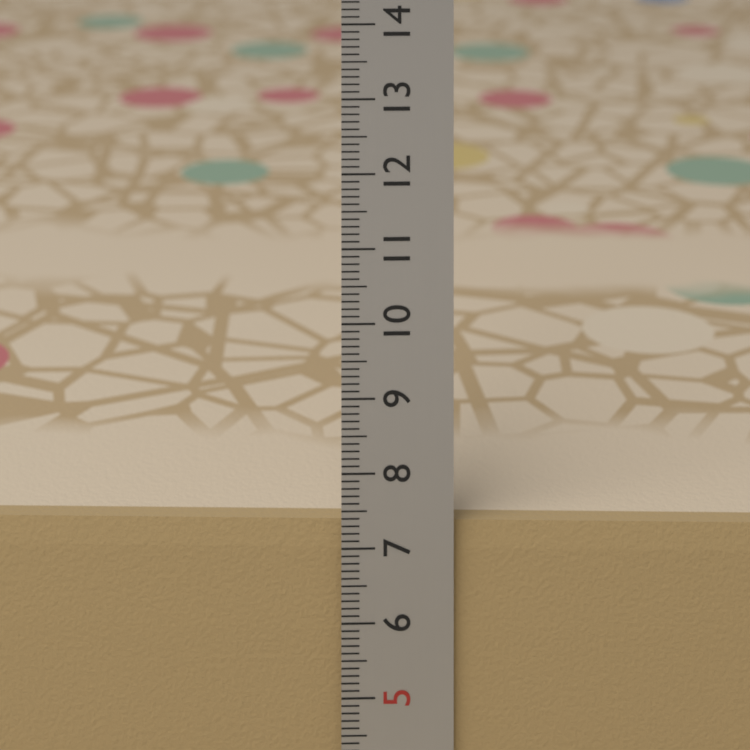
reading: 7.3 cm
